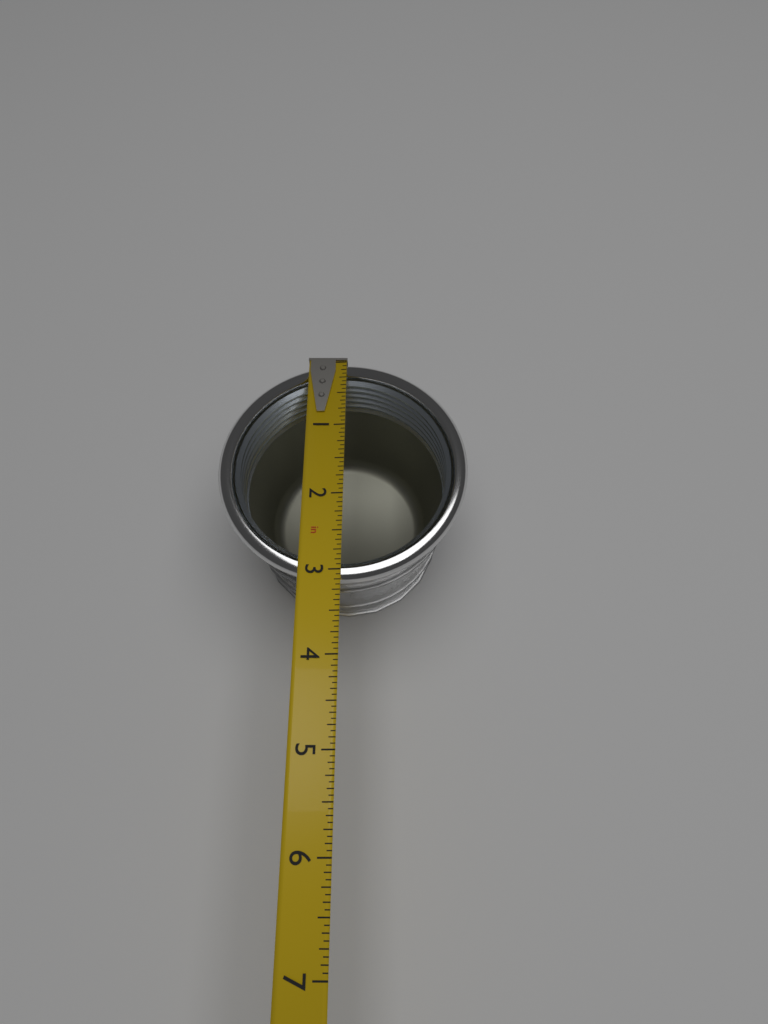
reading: 3.1250 in
